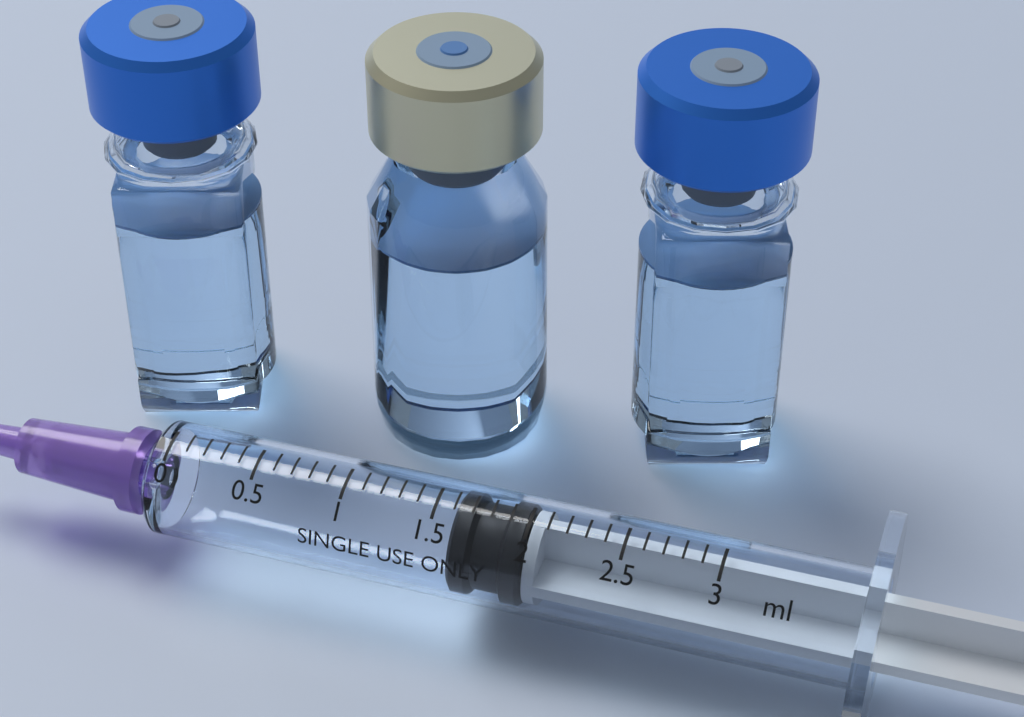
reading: 1.6 ml
